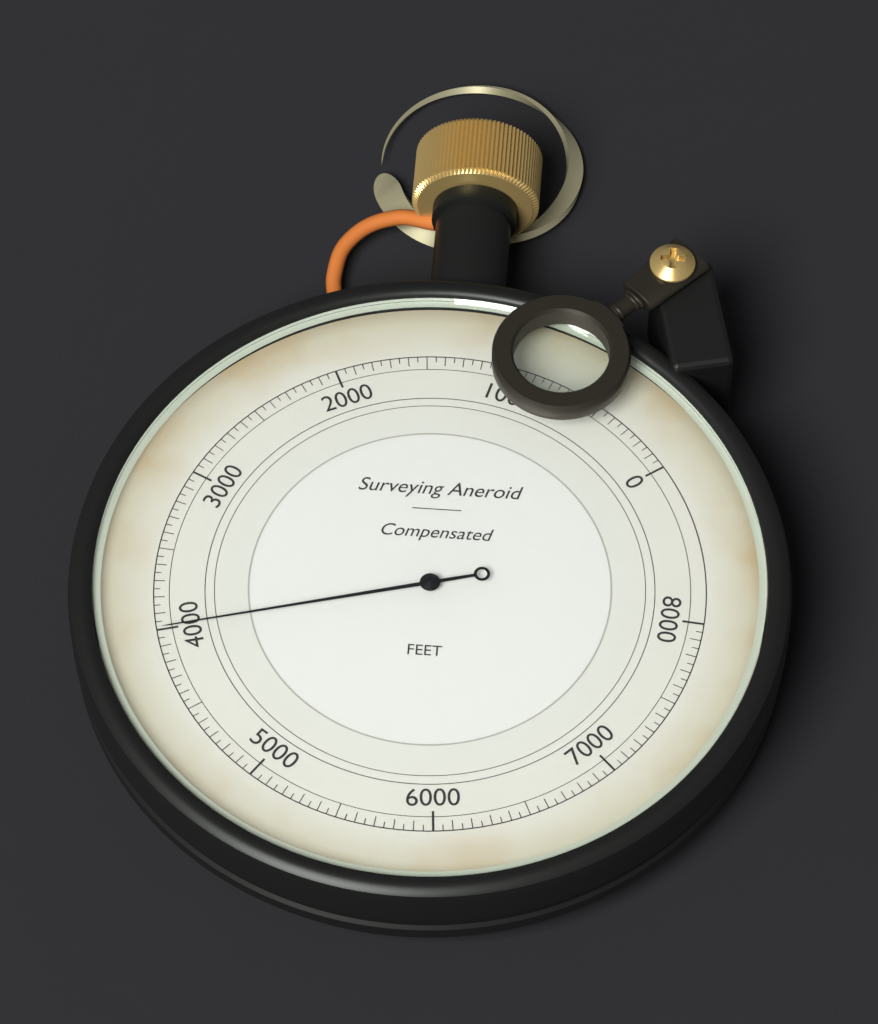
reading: 4000 ft
